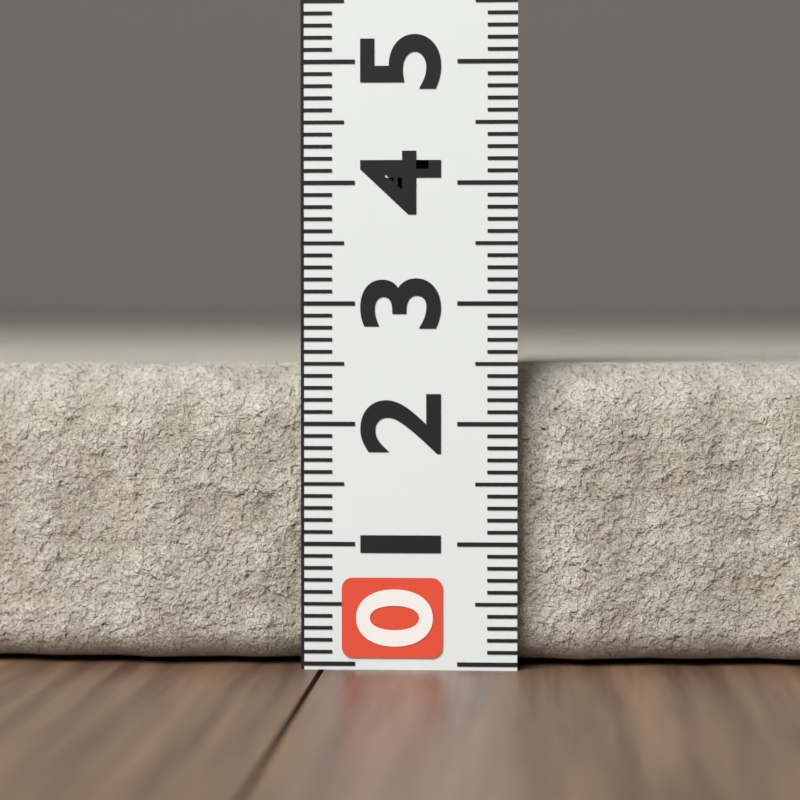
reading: 2.5 (no unit)
